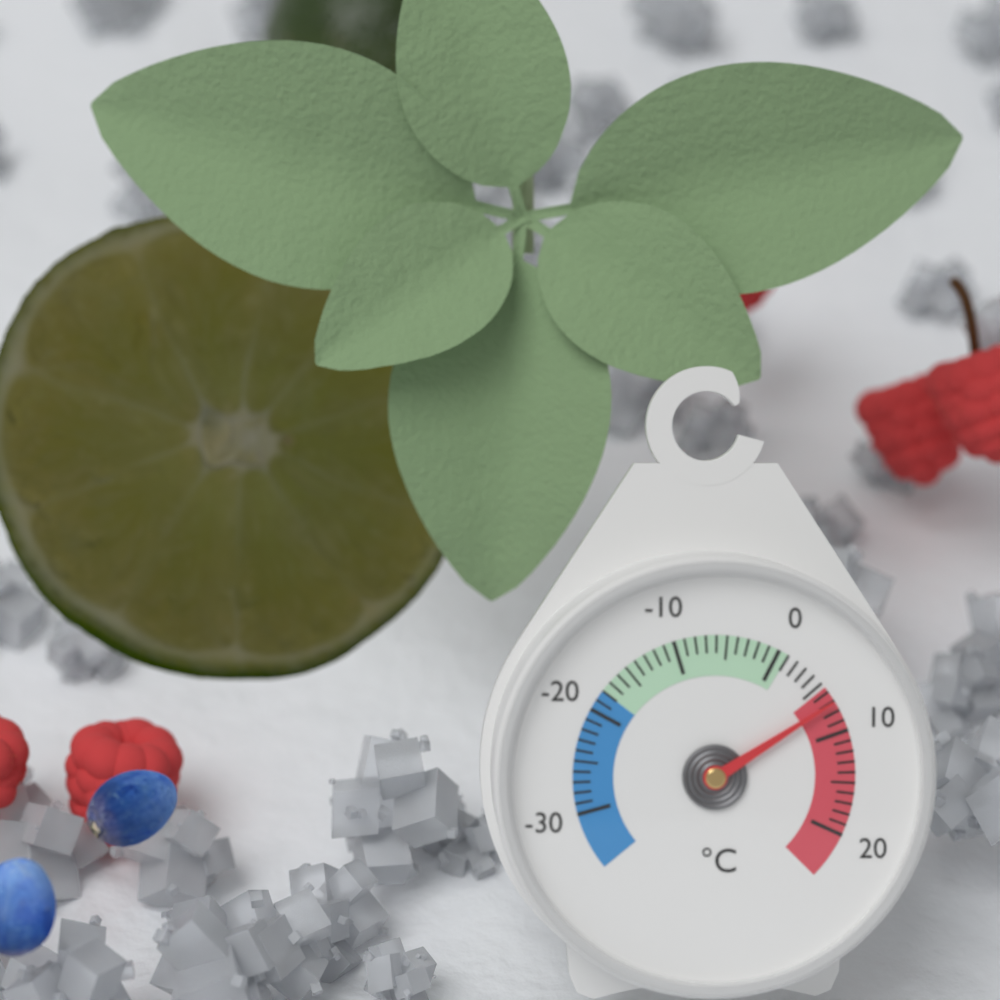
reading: 7 °C
